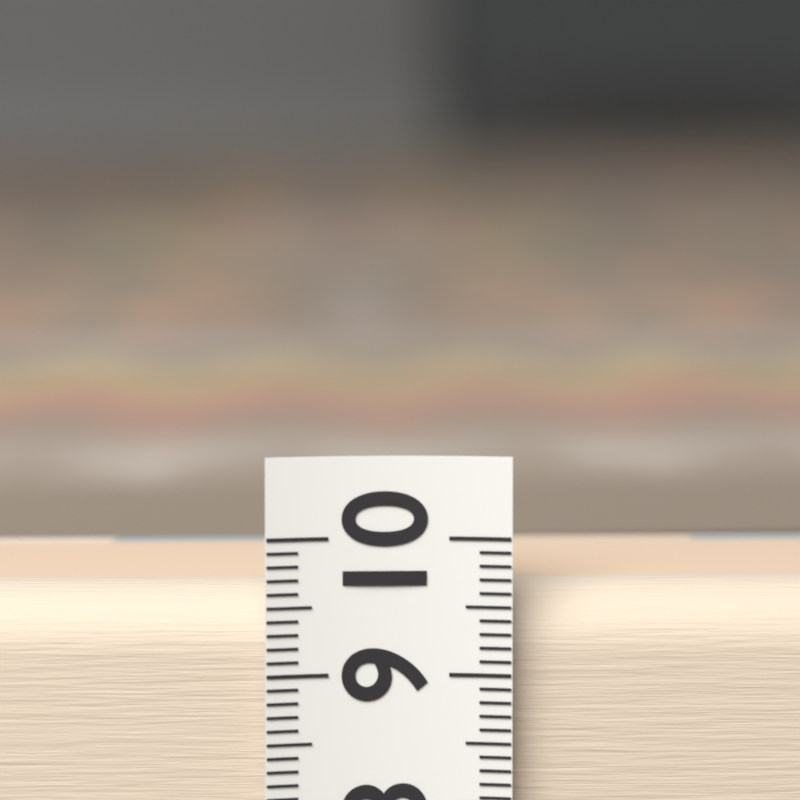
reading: 9.6 (no unit)
